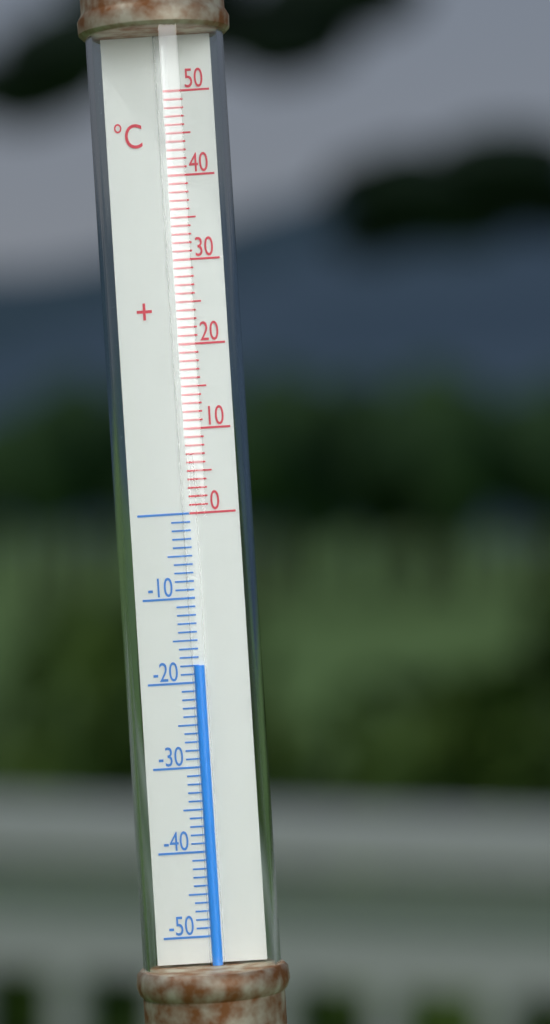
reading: -18 °C
